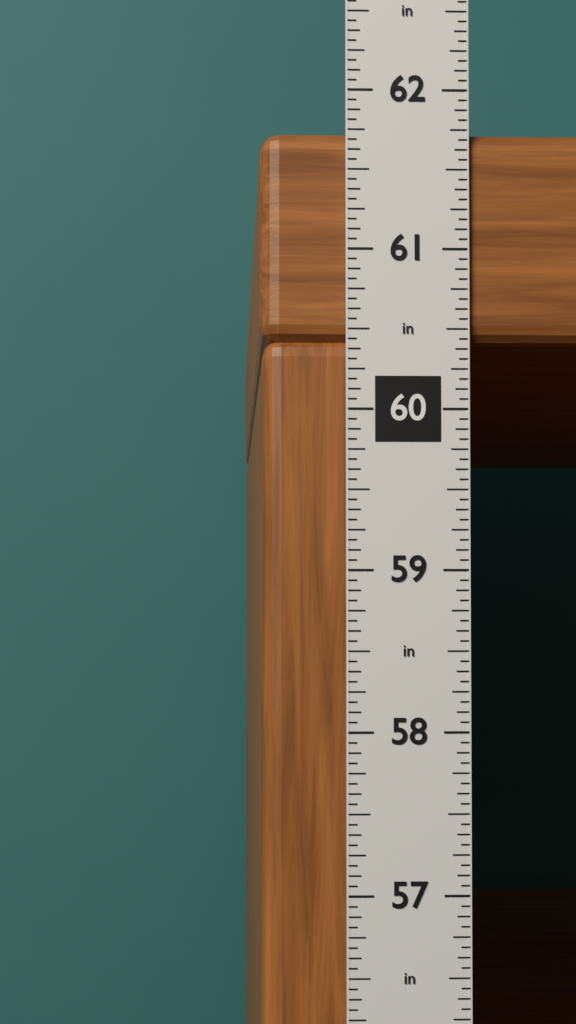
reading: 61.7500 in
